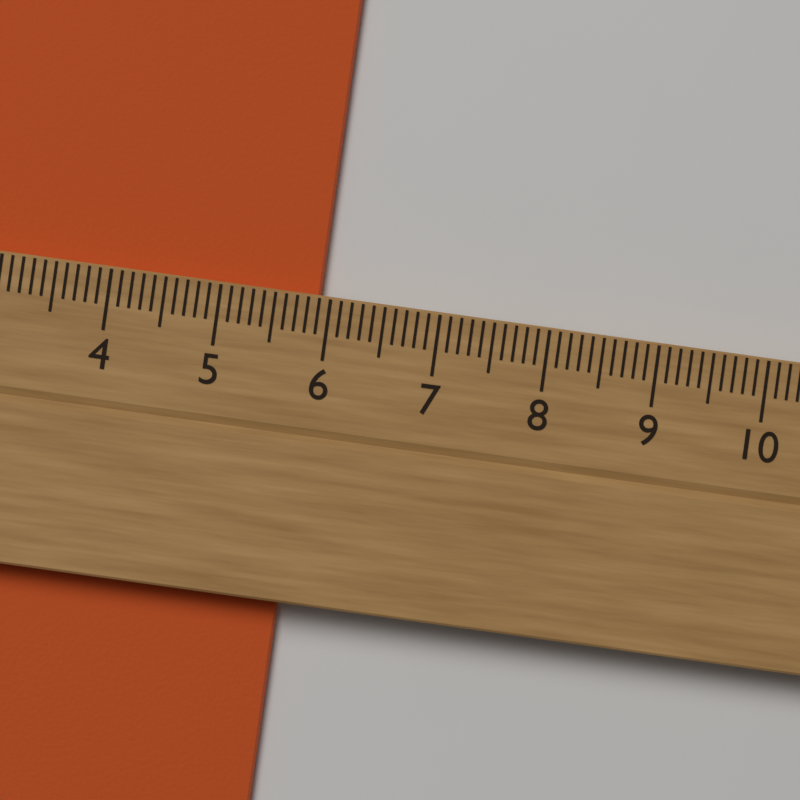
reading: 5.9 cm
